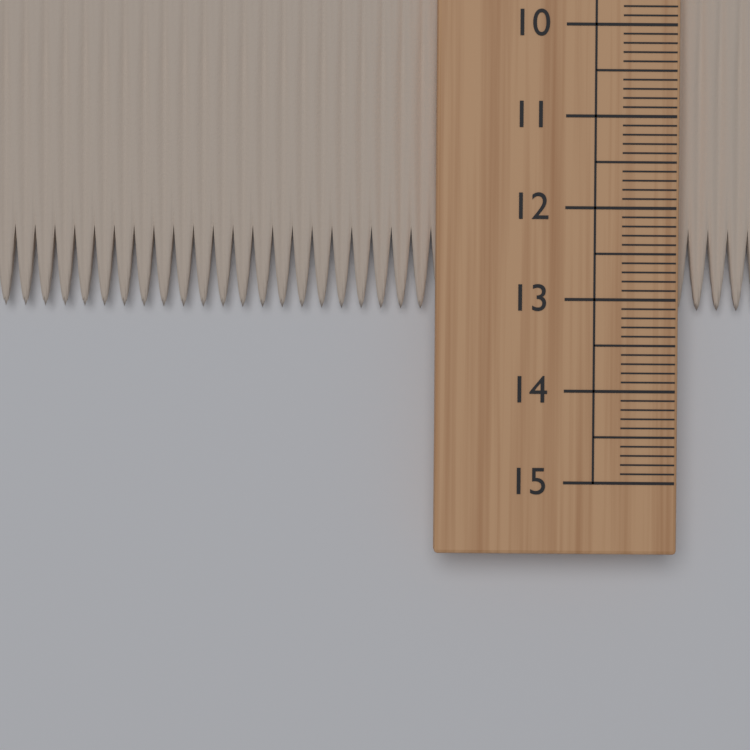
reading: 13.1 cm
